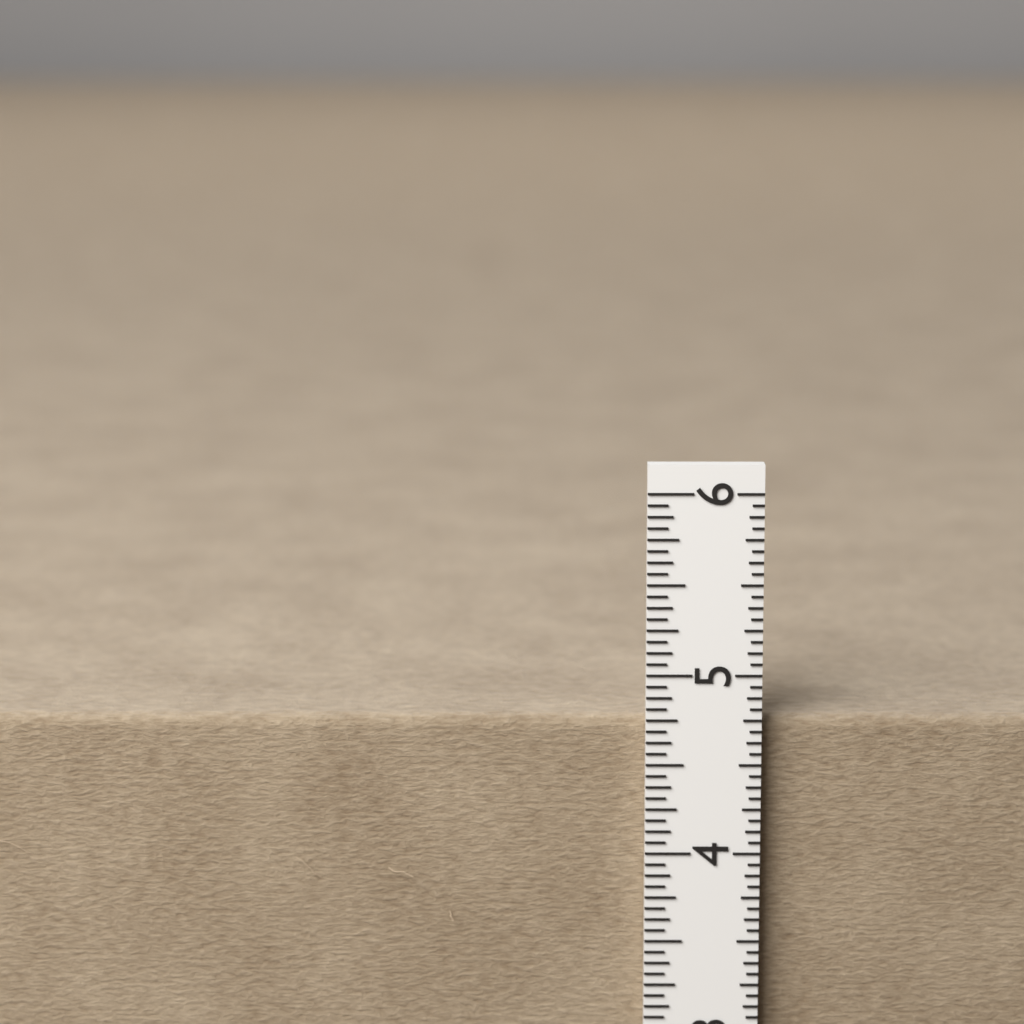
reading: 4.7500 in
